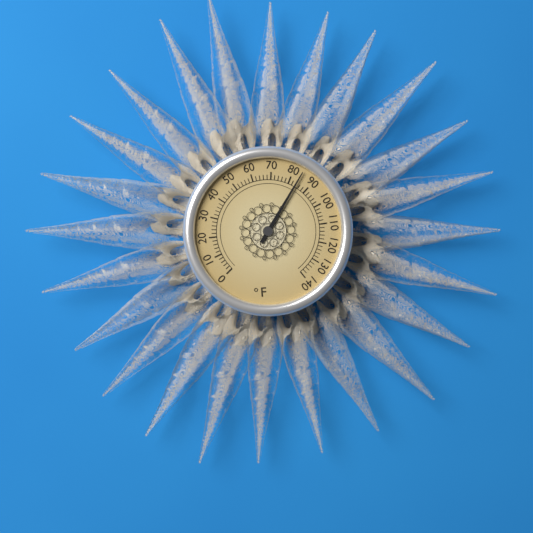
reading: 84 °F
